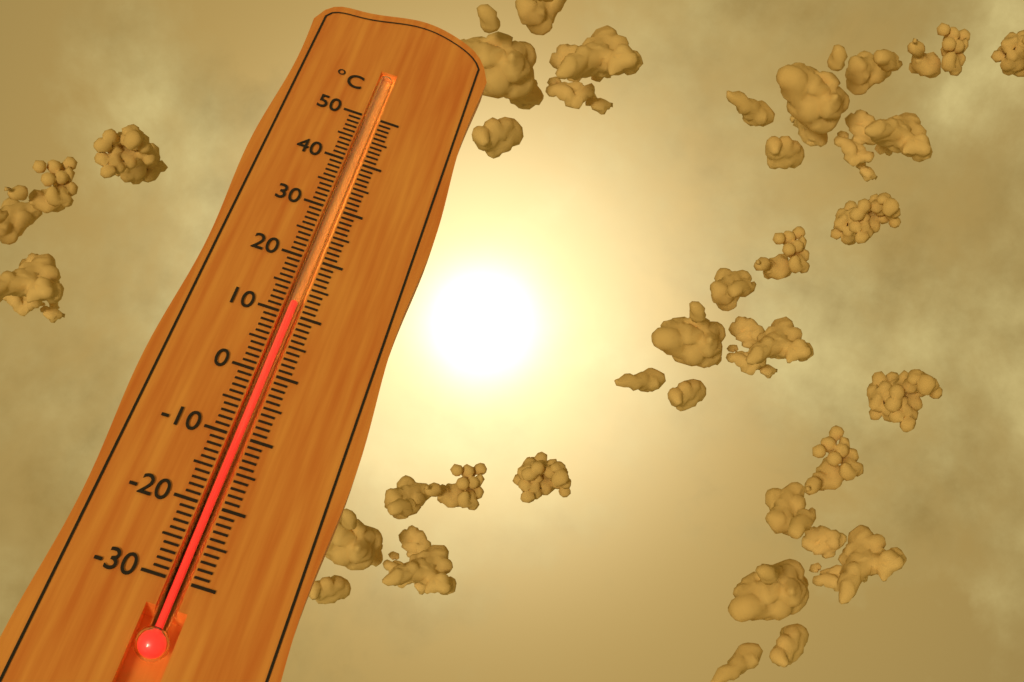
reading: 12 °C
